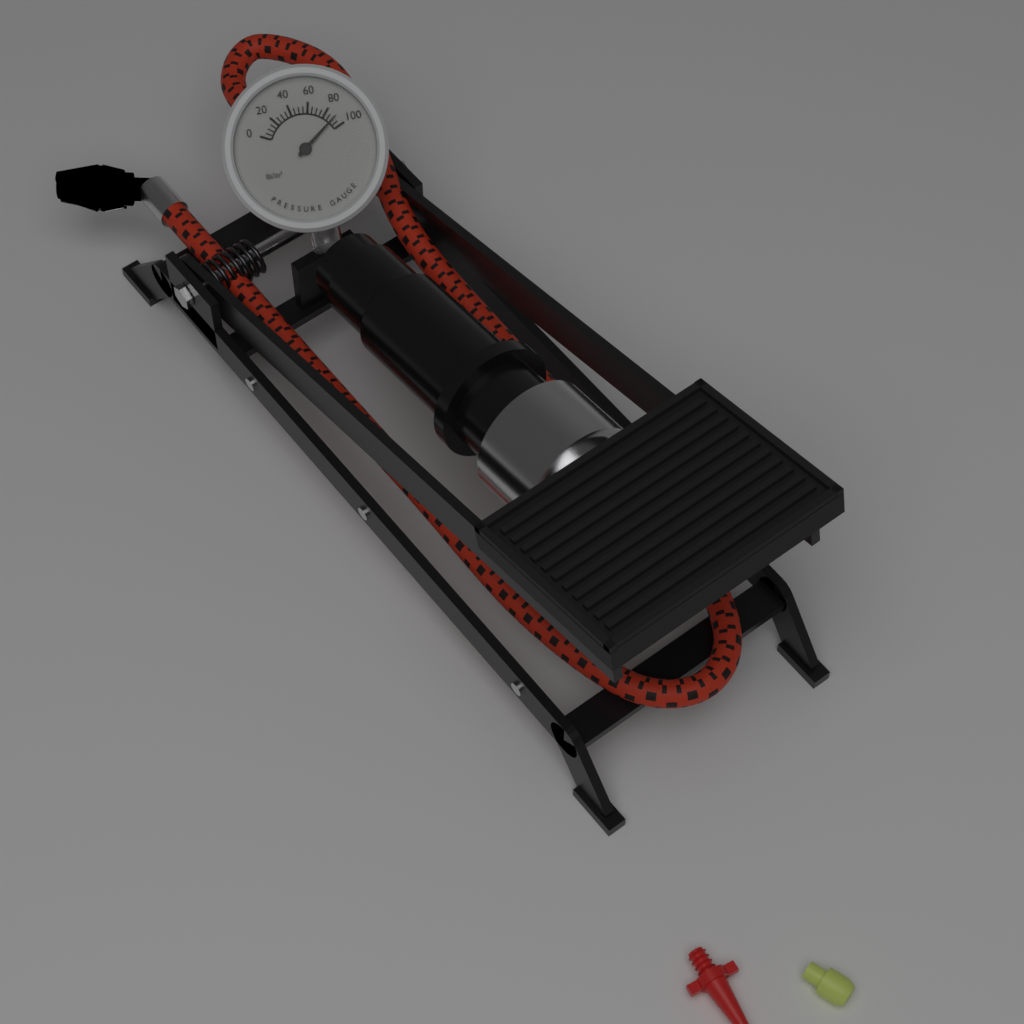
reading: 90 lb/in²
